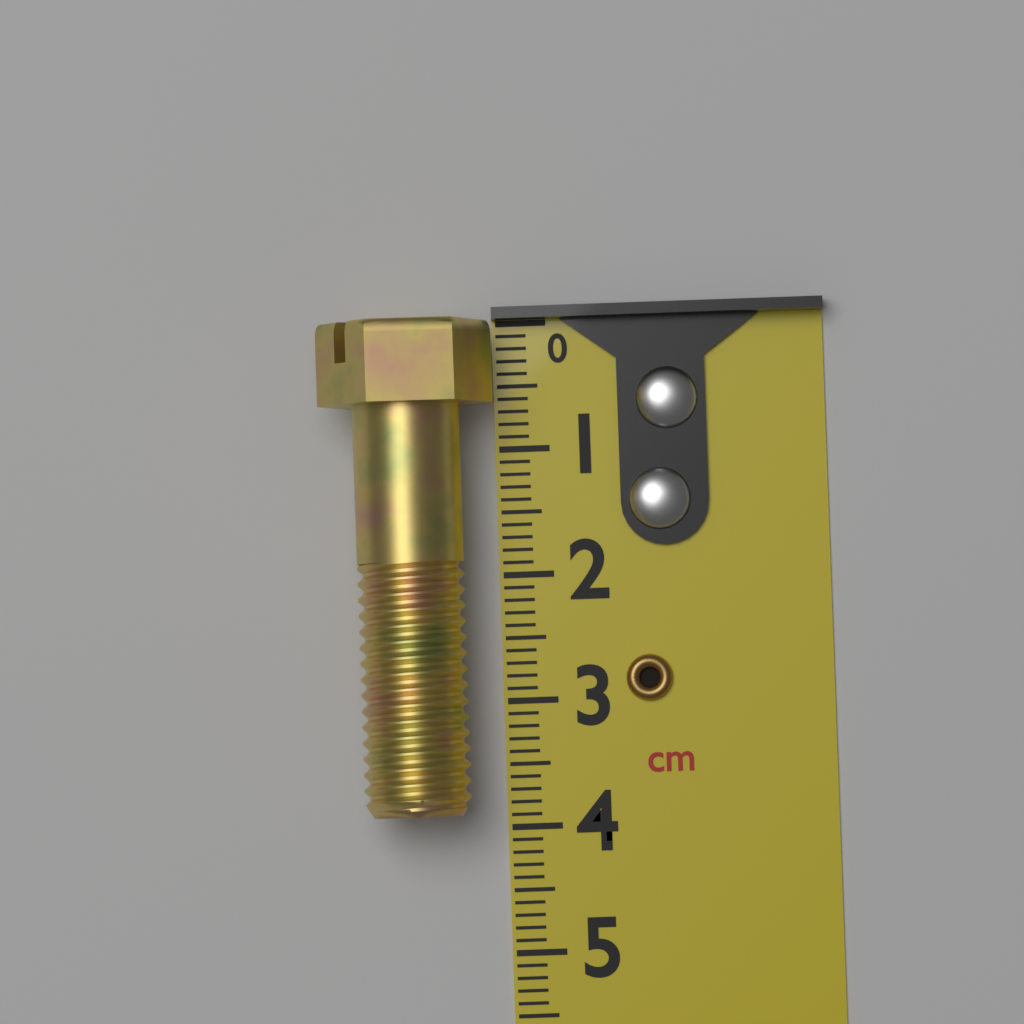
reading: 3.9 cm
